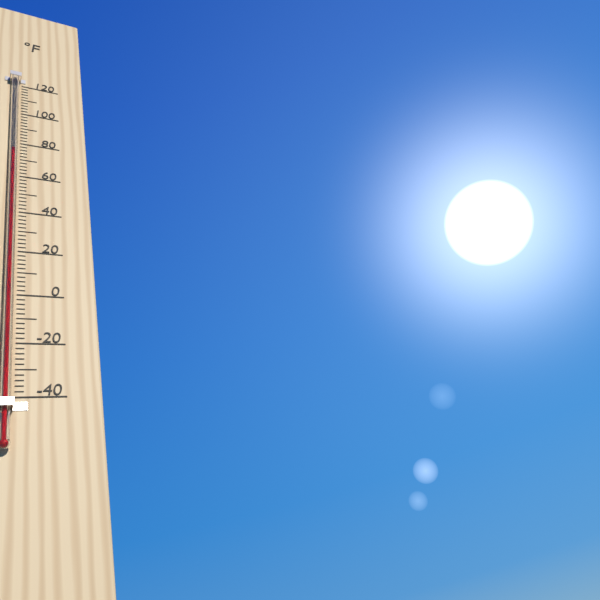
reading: 74 °F
